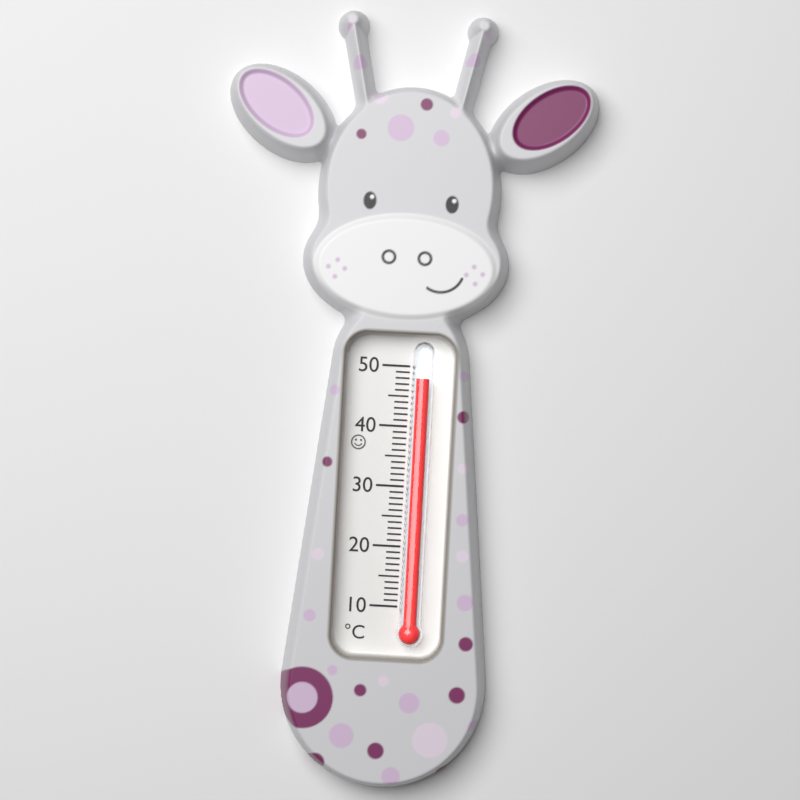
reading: 48 °C
